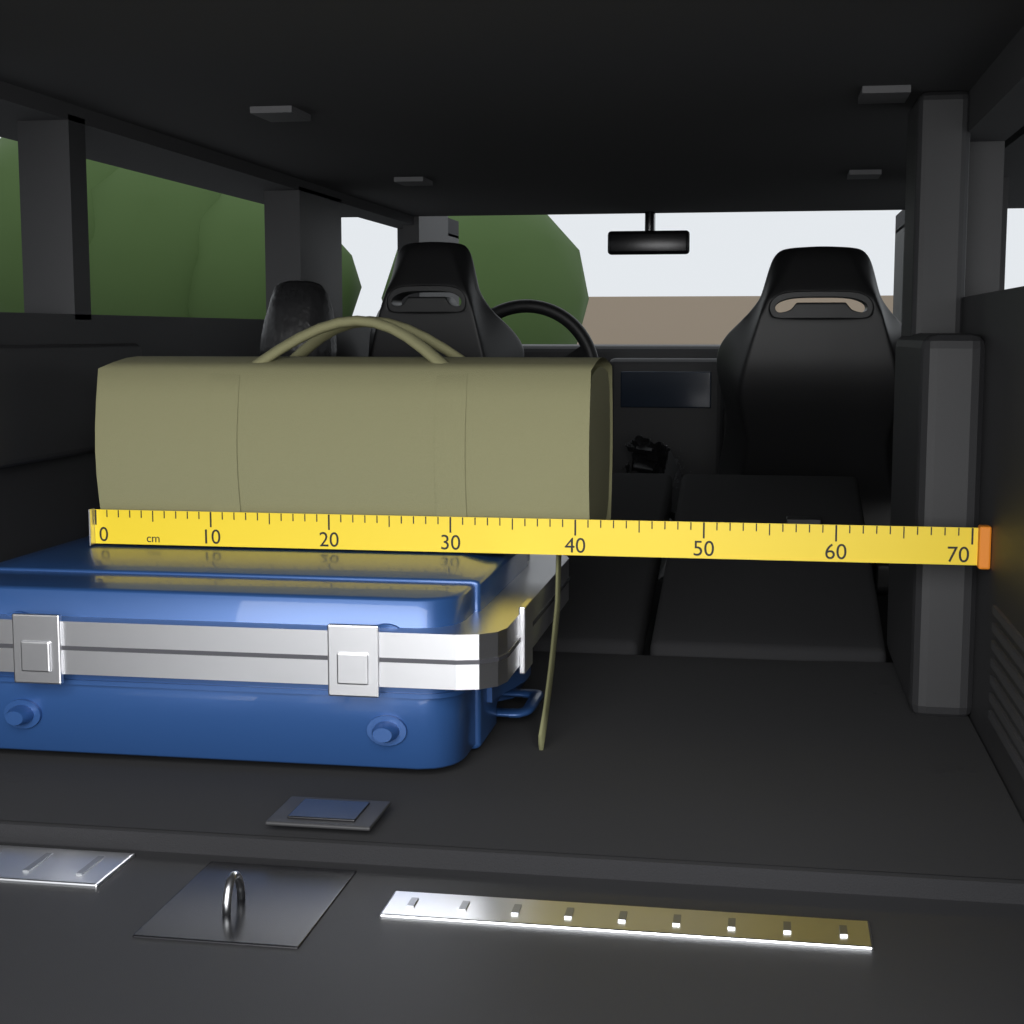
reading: 41 cm
